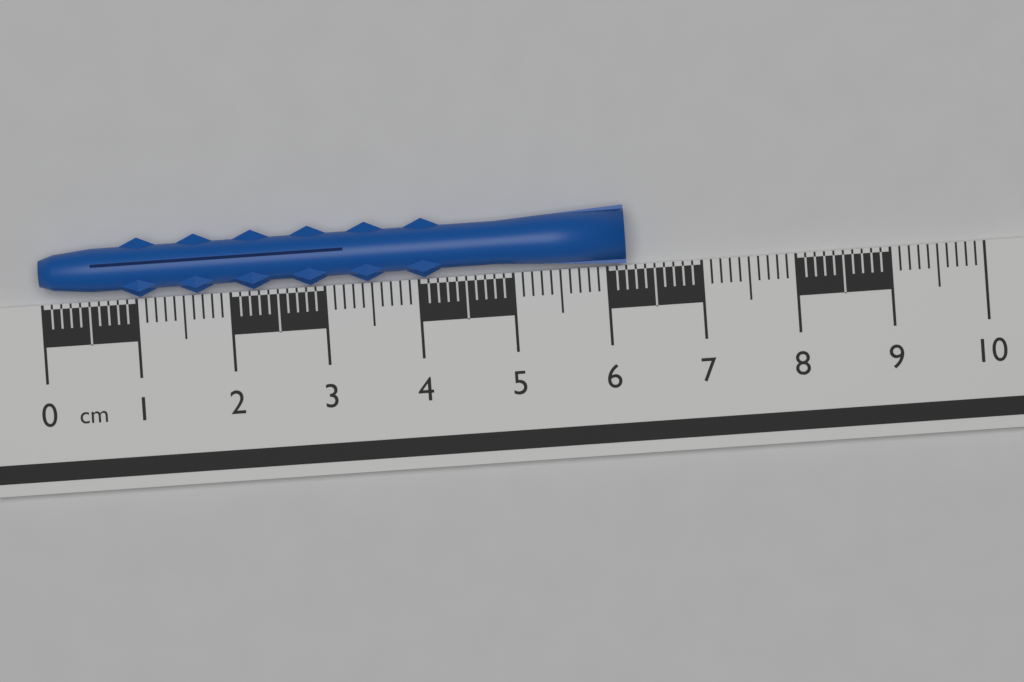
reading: 6.2 cm
